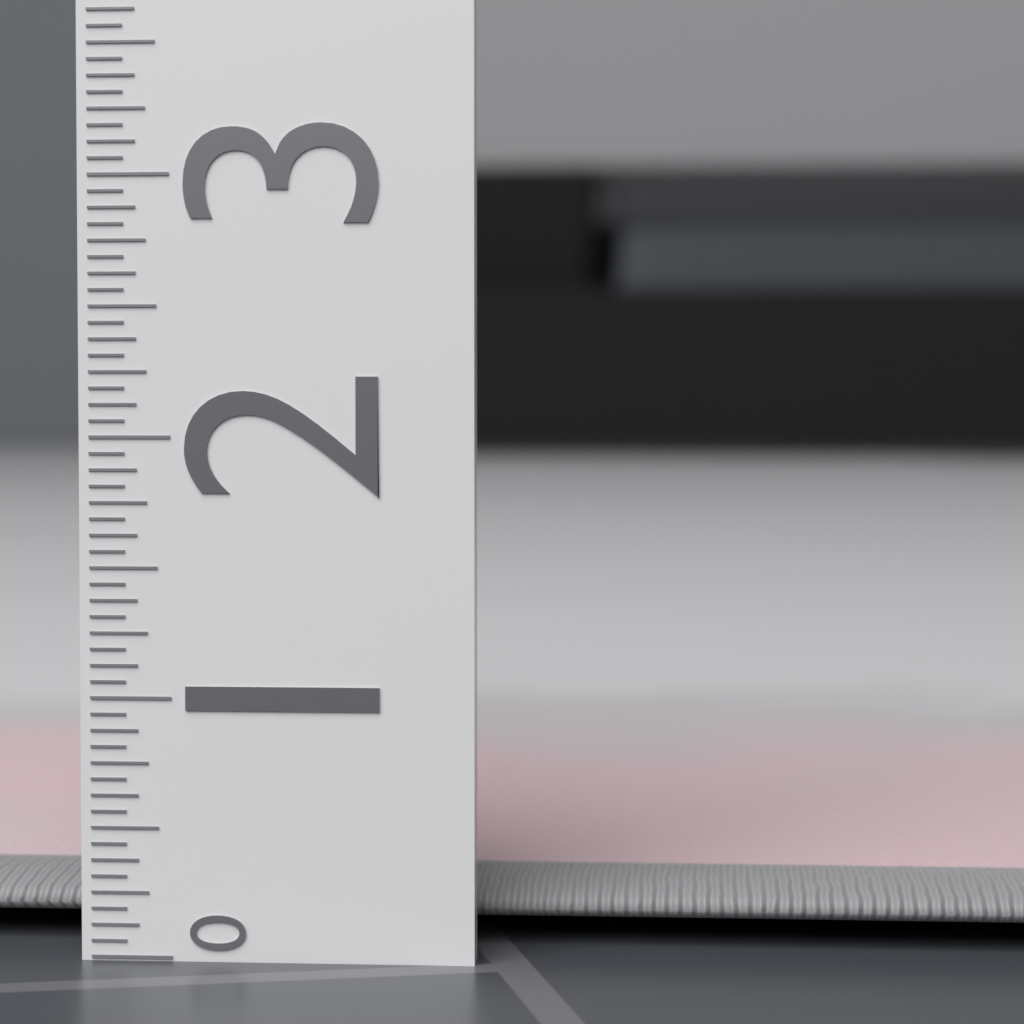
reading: 0.4375 (no unit)
